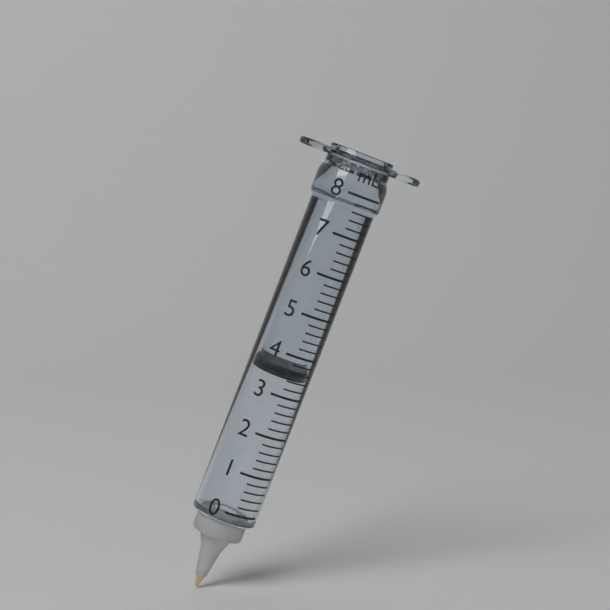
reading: 3.4 ml
